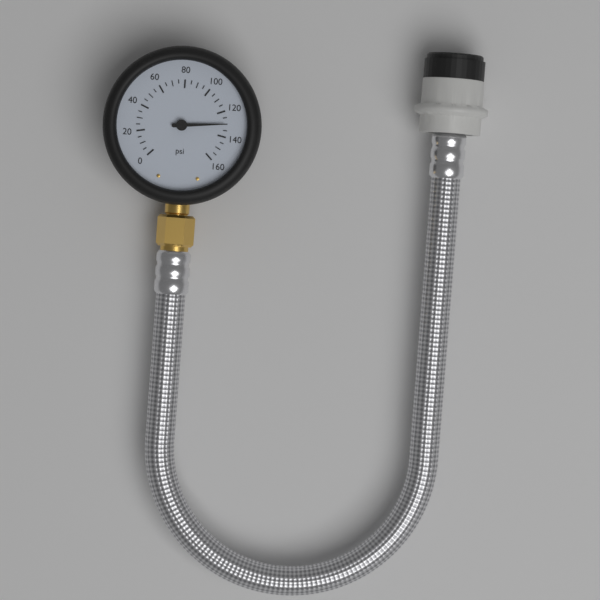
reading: 130 psi
